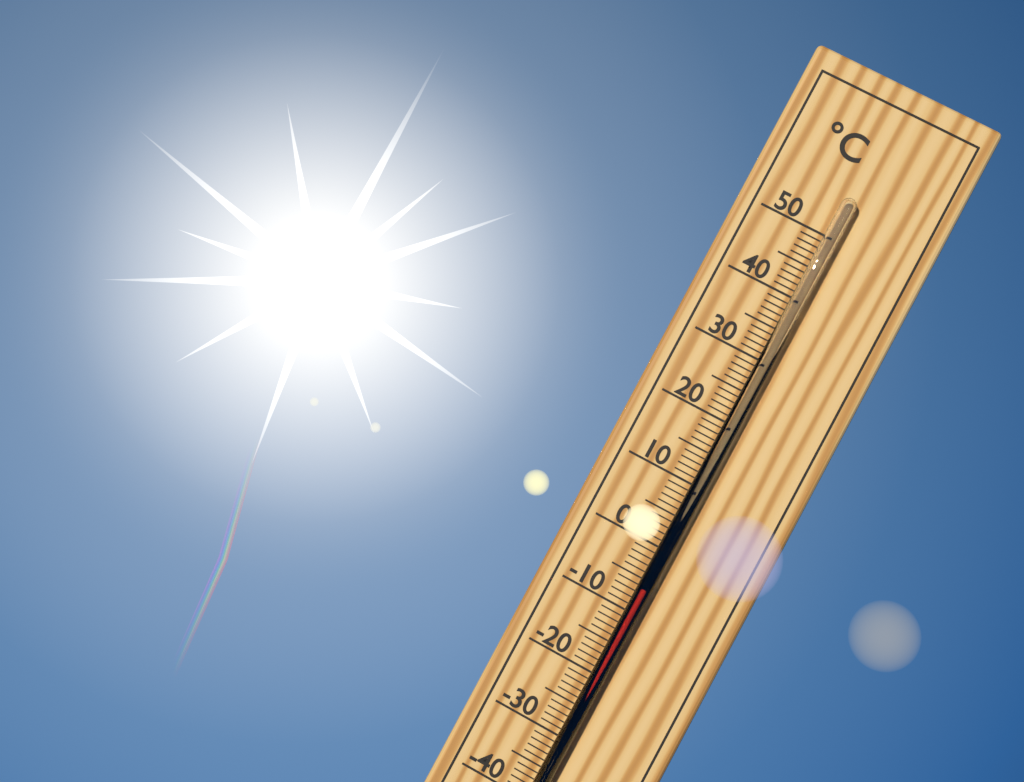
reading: -6 °C
